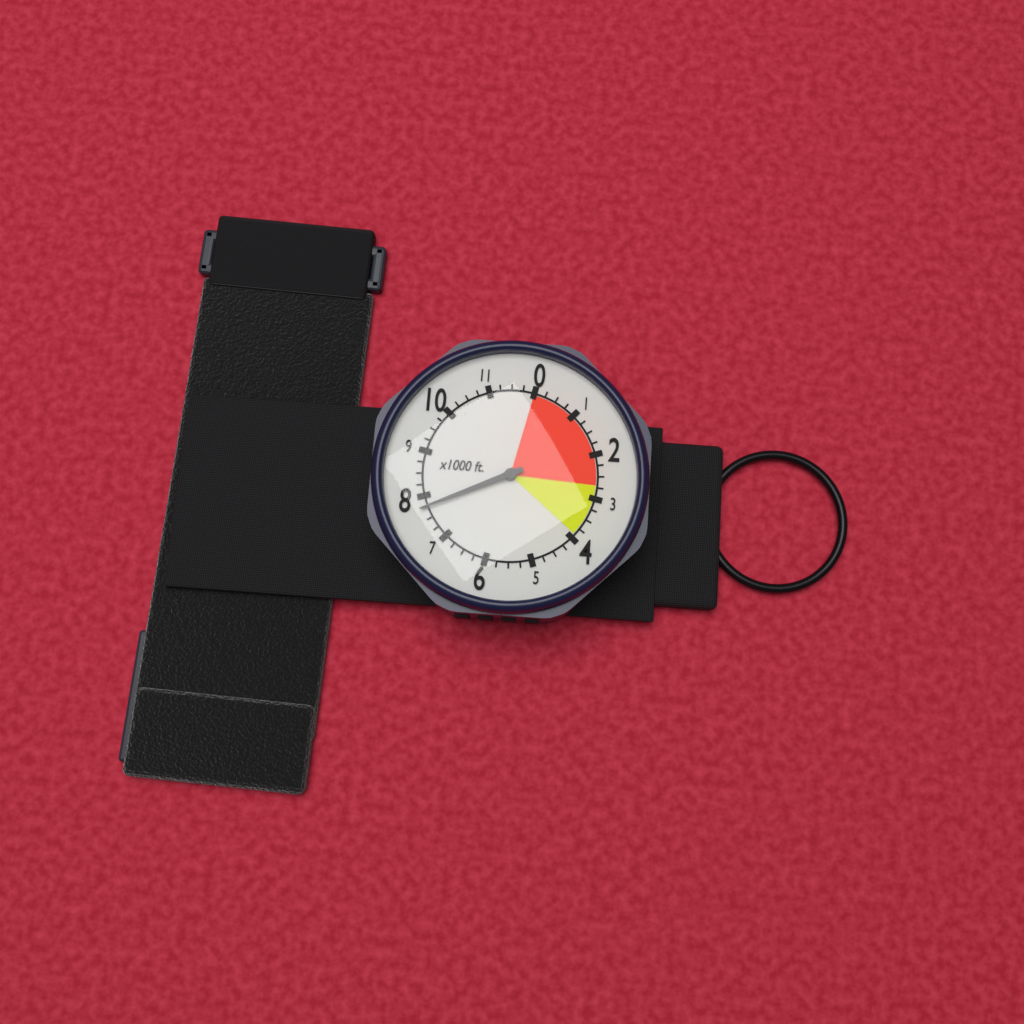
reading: 7750 ft
